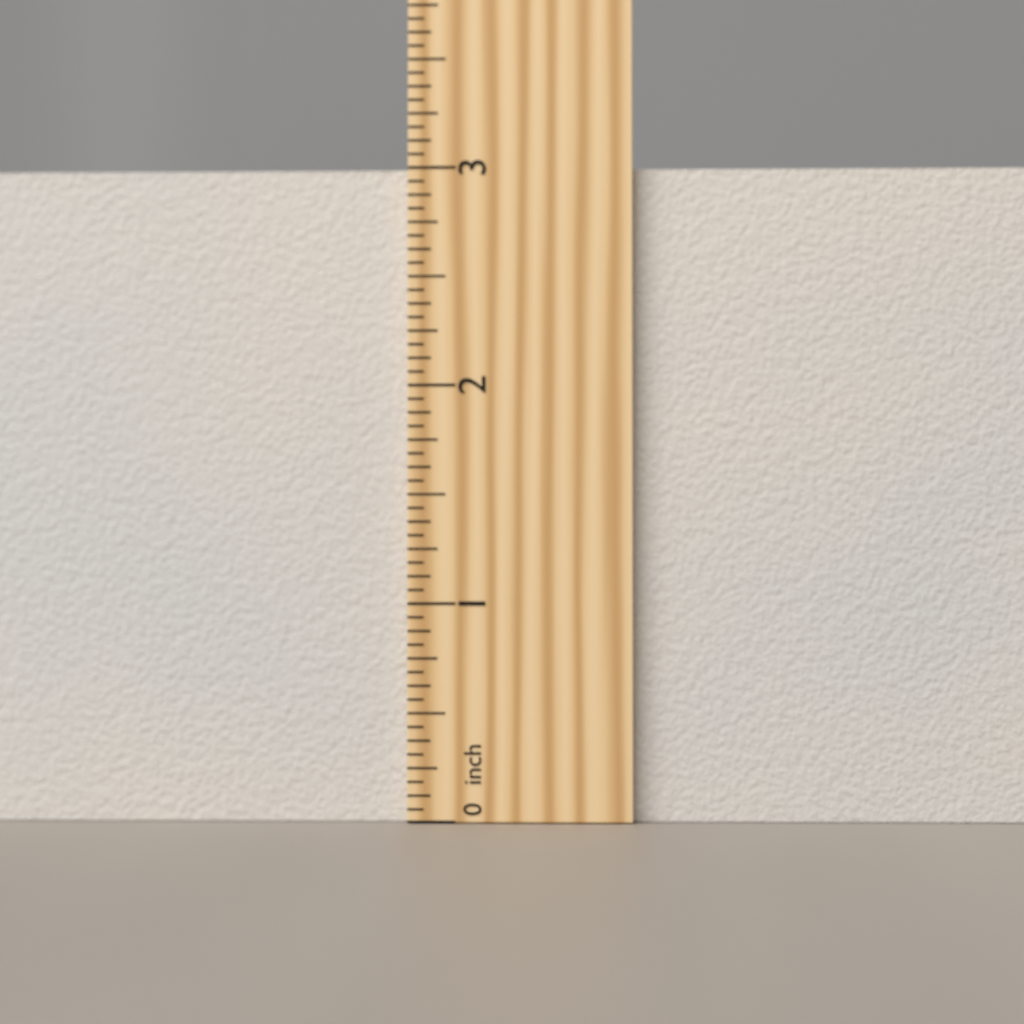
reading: 3.0000 inch
